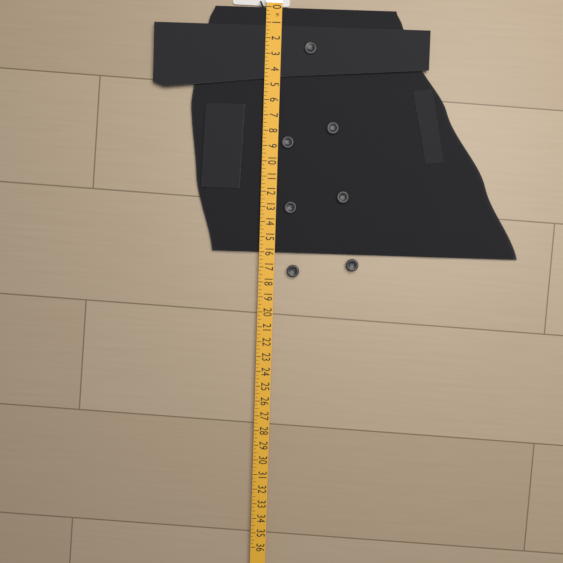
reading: 16.00 in
